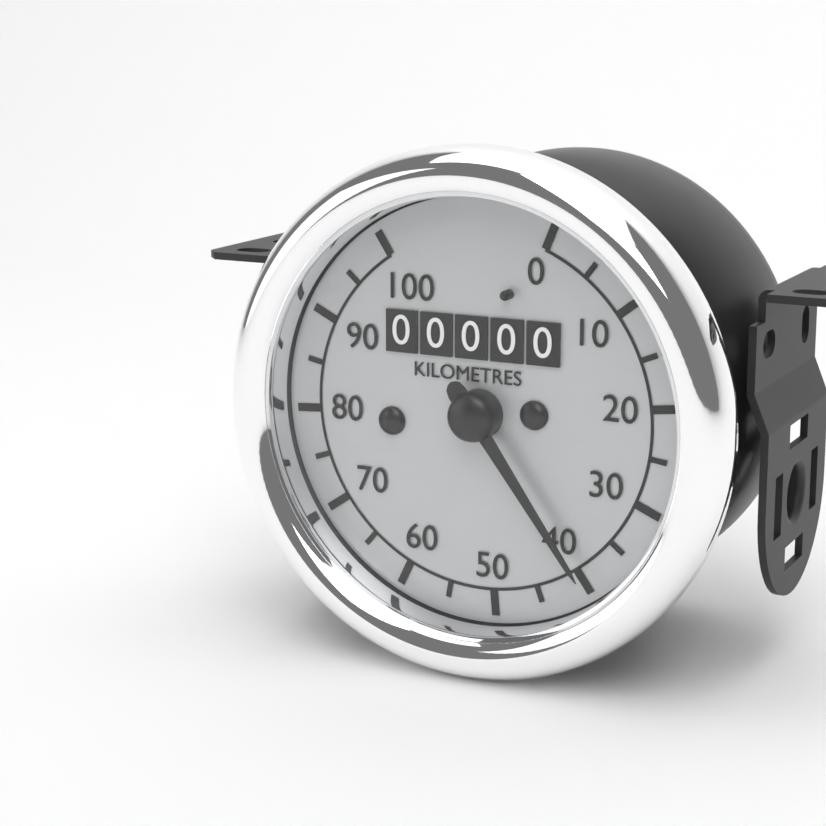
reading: 40 km/h
